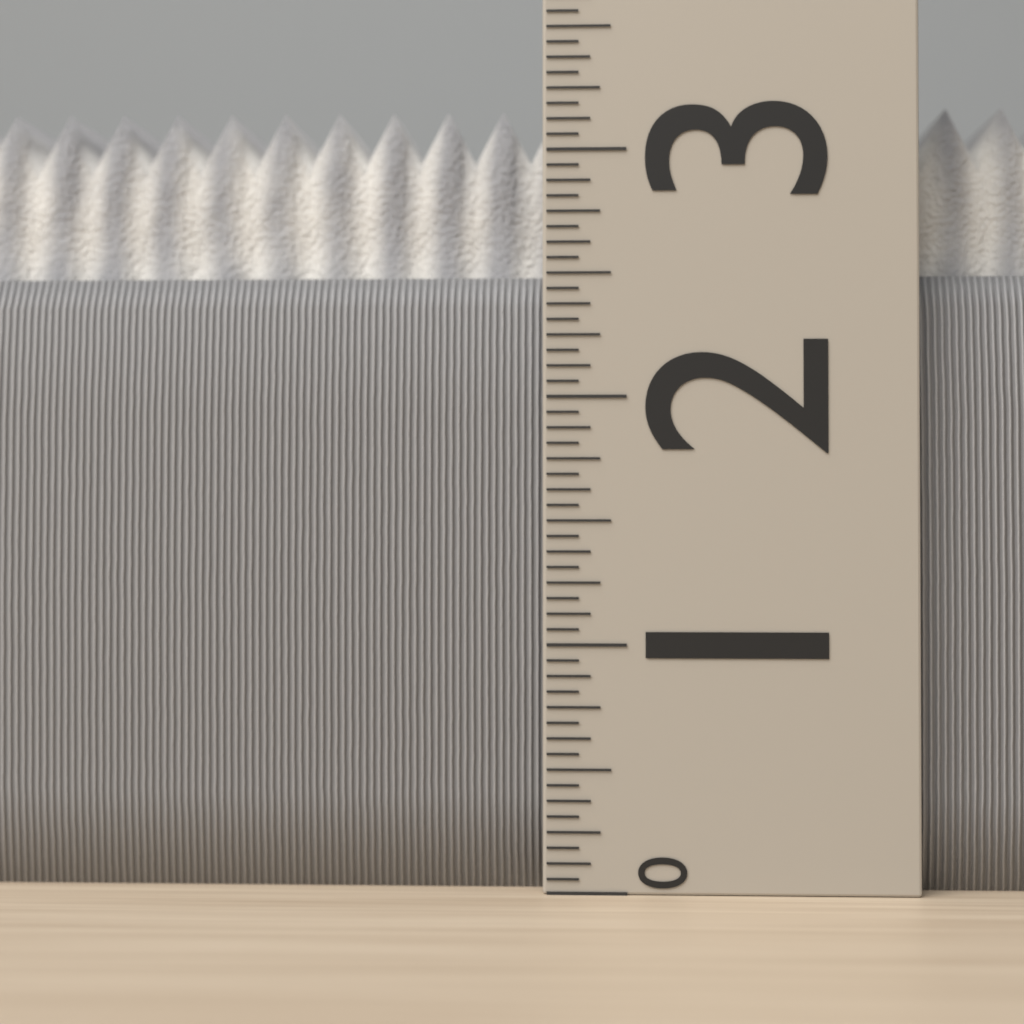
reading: 3.2500 (no unit)
